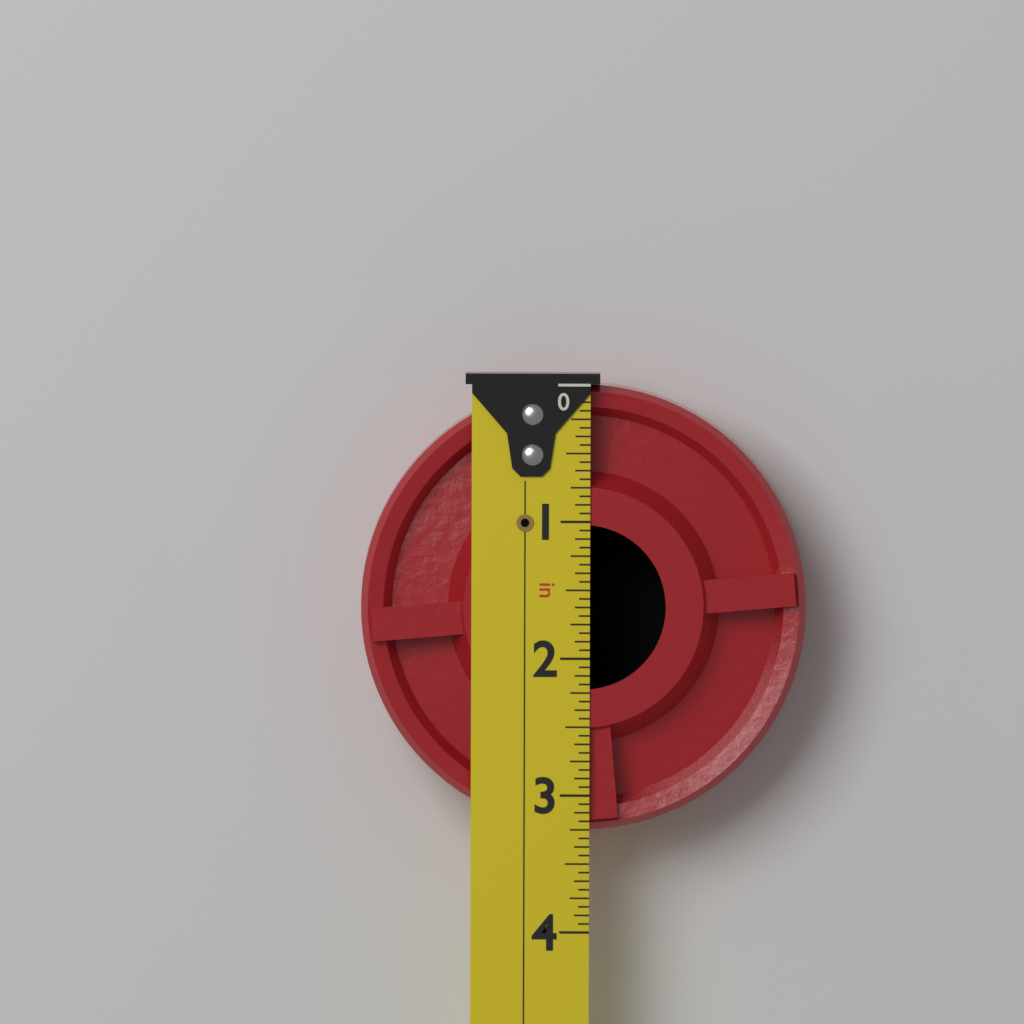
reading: 3.2500 in
